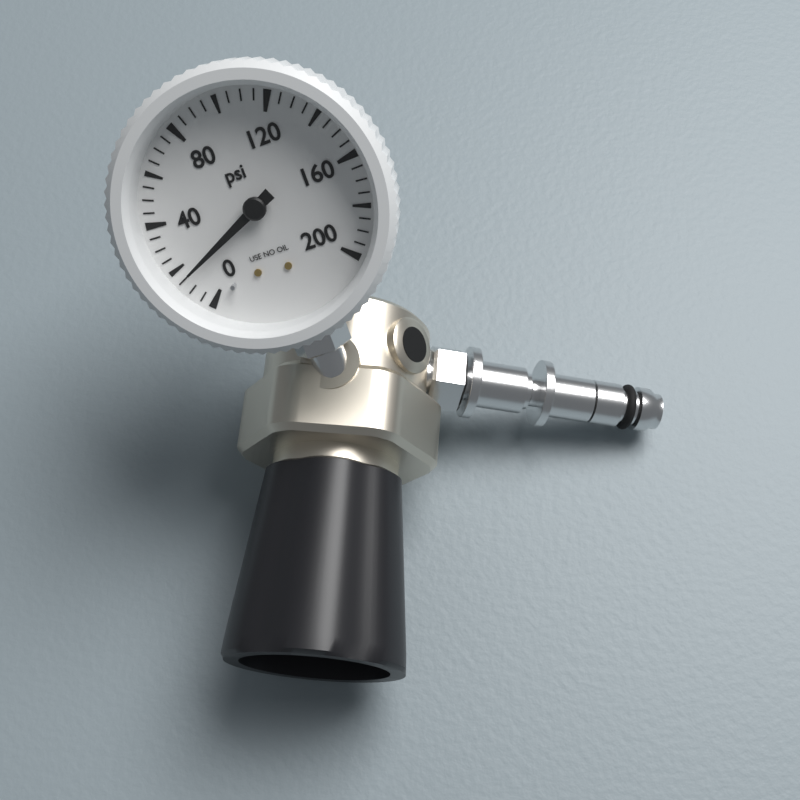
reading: 15 psi
